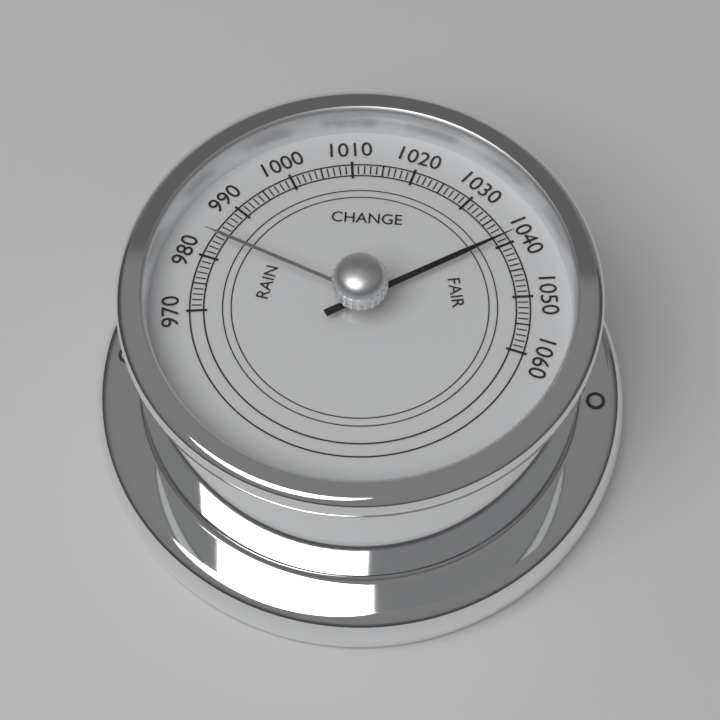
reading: 1039 (no unit)
